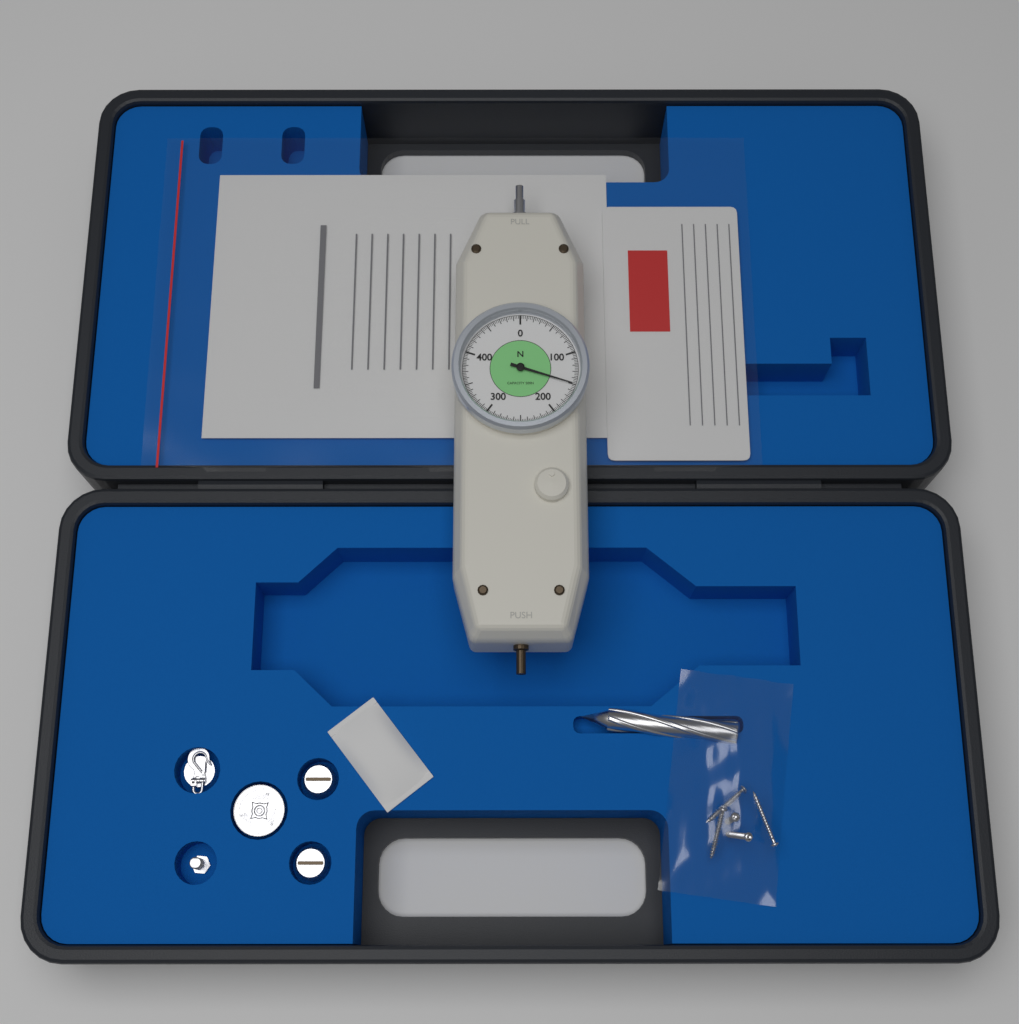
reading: 150.0 N
